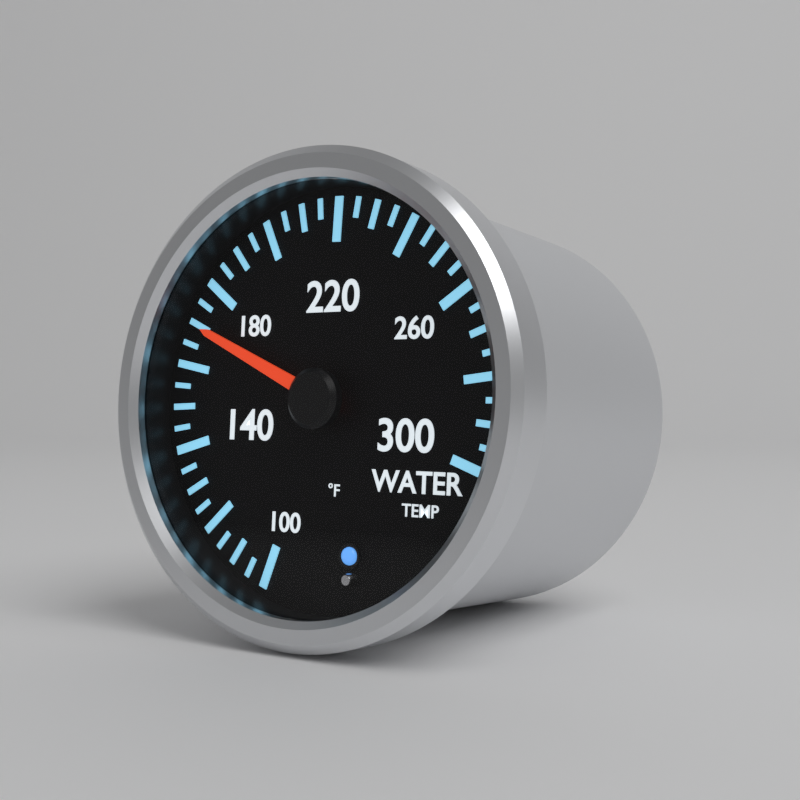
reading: 170 °F
